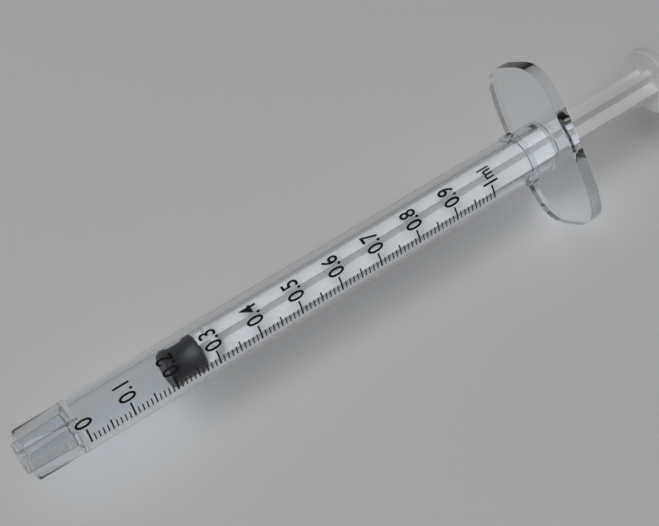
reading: 0.20 ml
